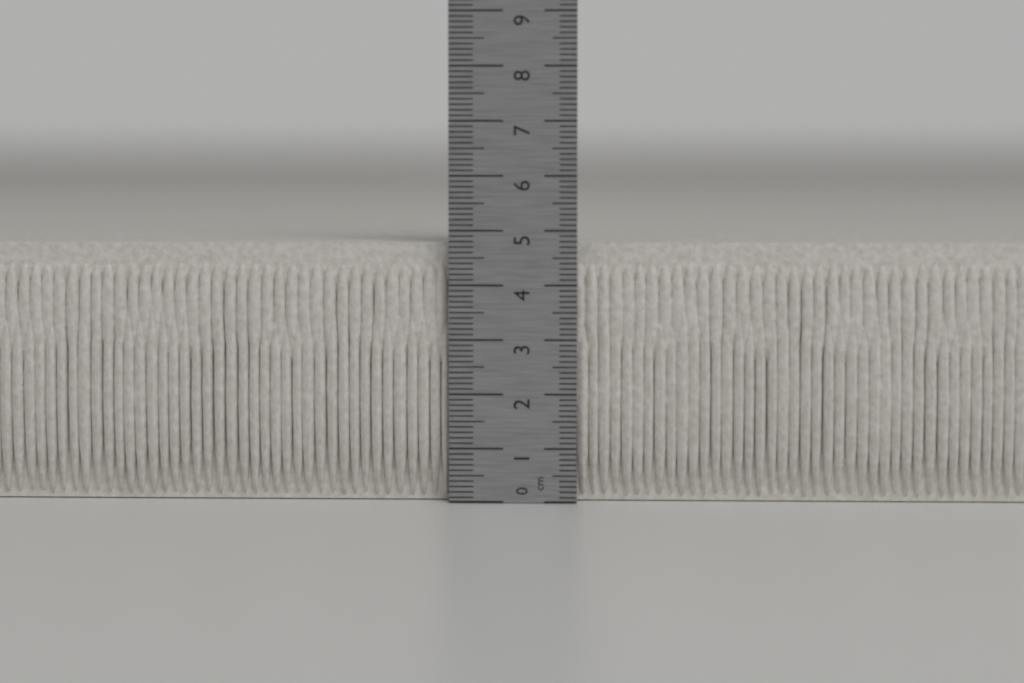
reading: 4.8 cm
